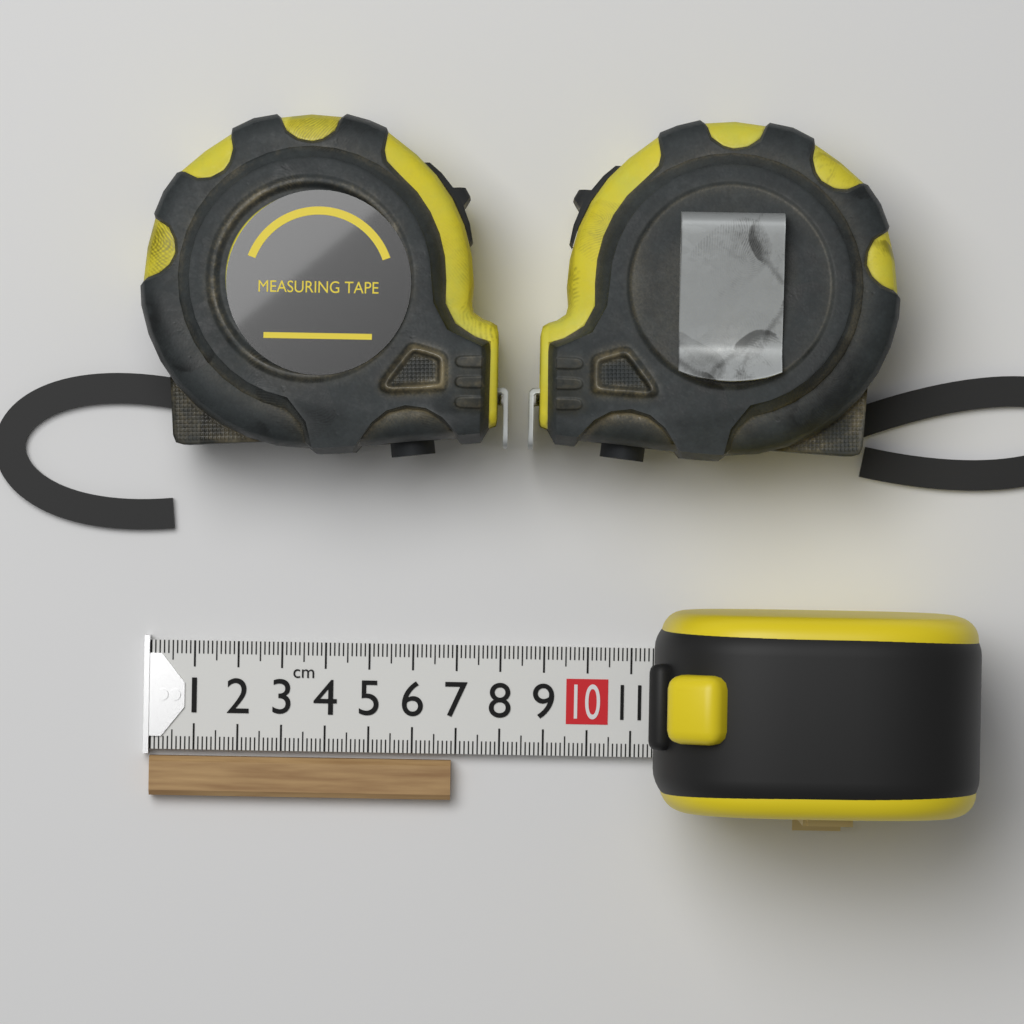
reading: 6.9 cm
